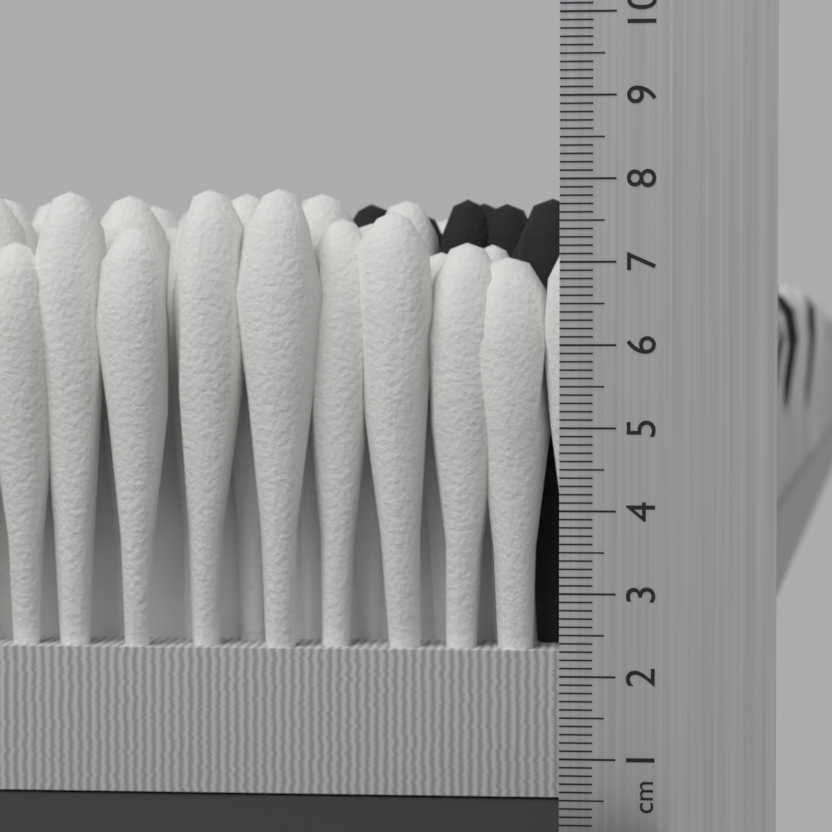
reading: 8.1 cm
